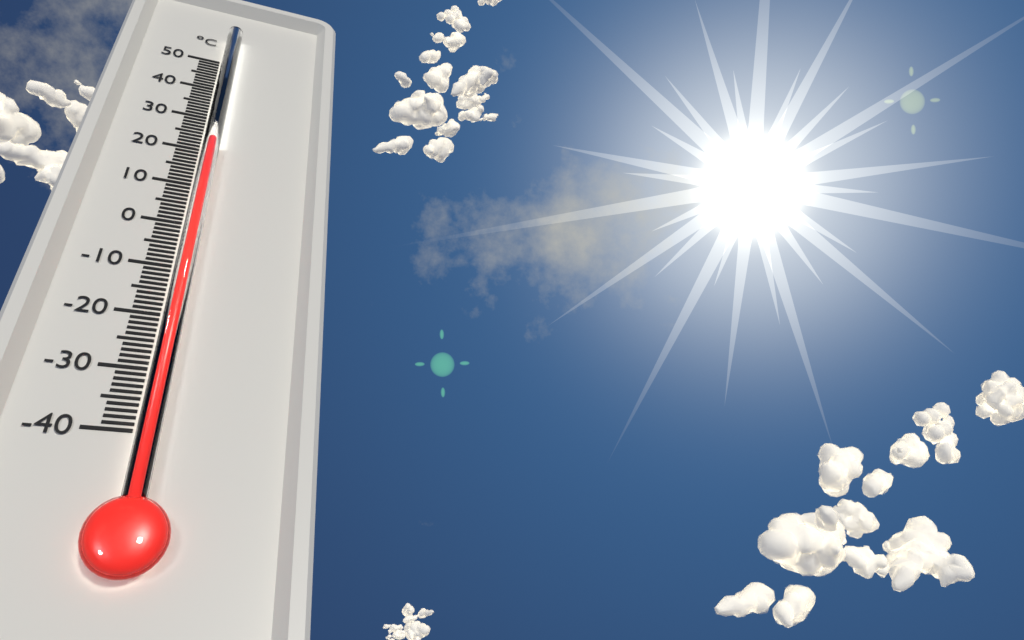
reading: 21 °C
